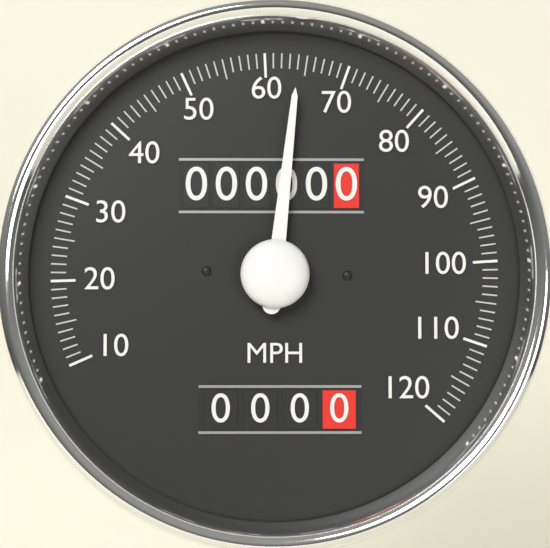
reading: 64 MPH
